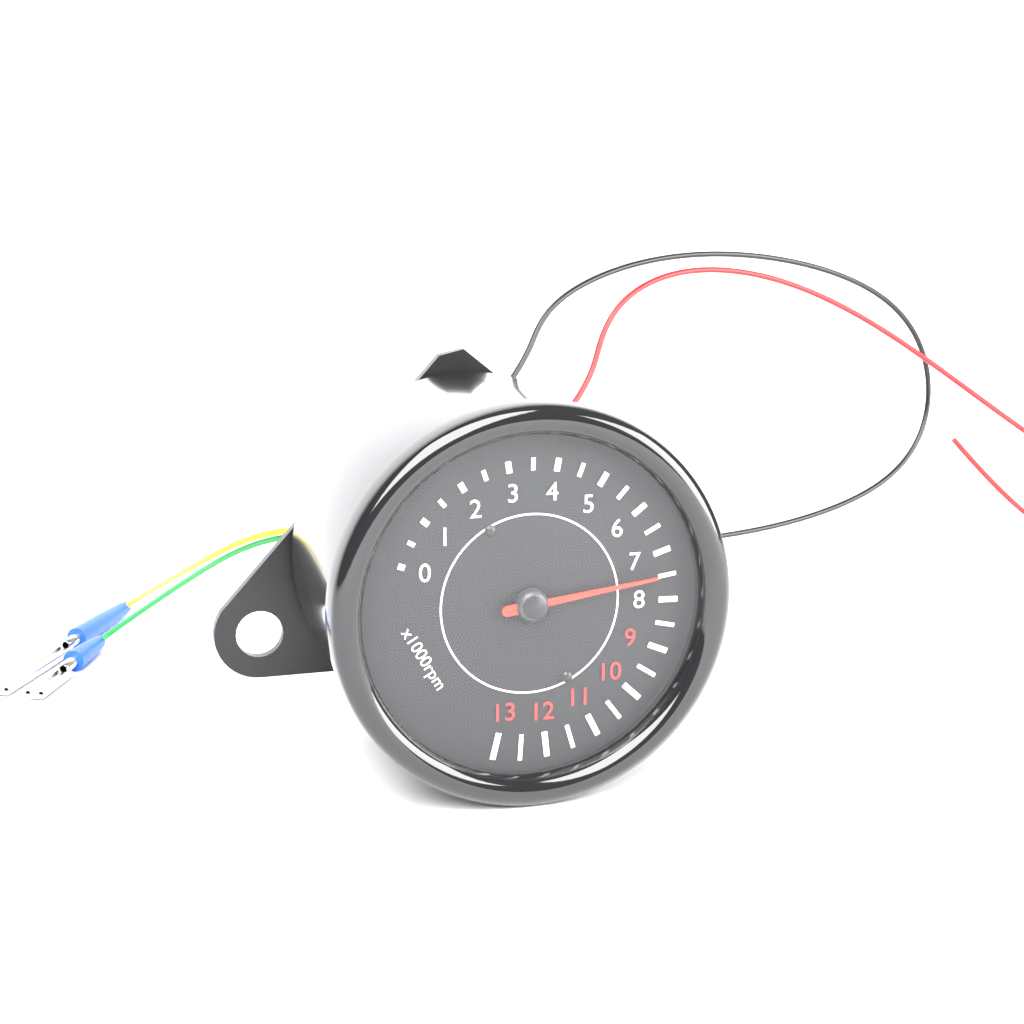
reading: 7.5 x1000rpm
